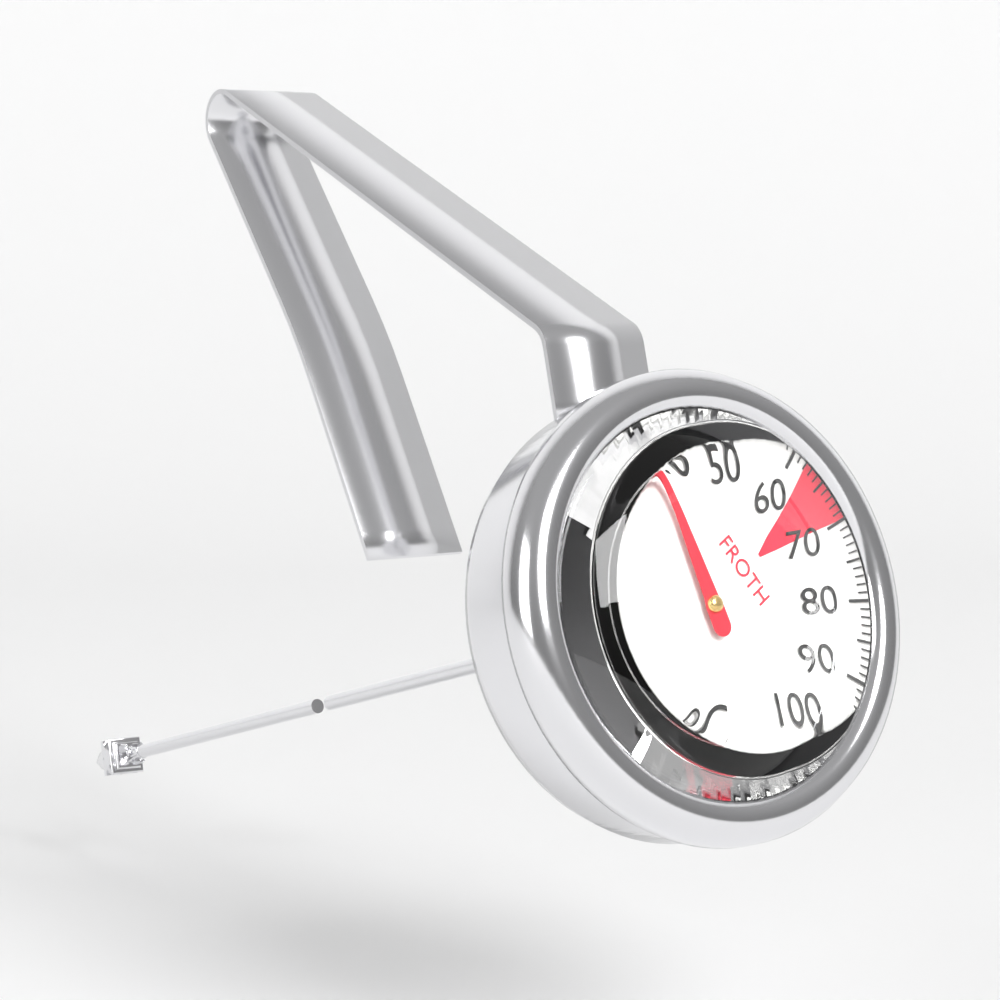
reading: 36 °C
